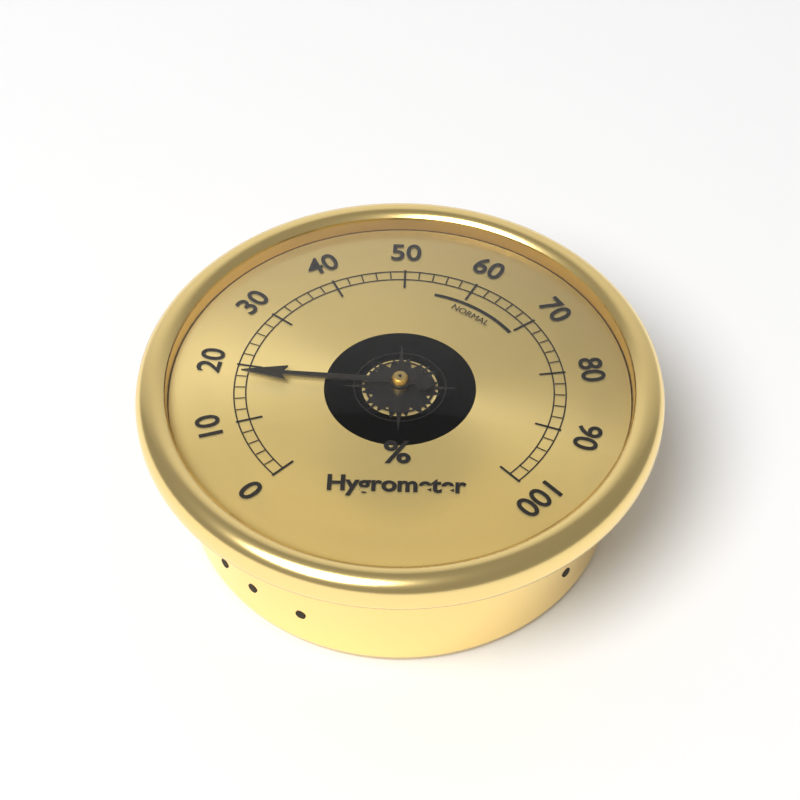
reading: 18 %
